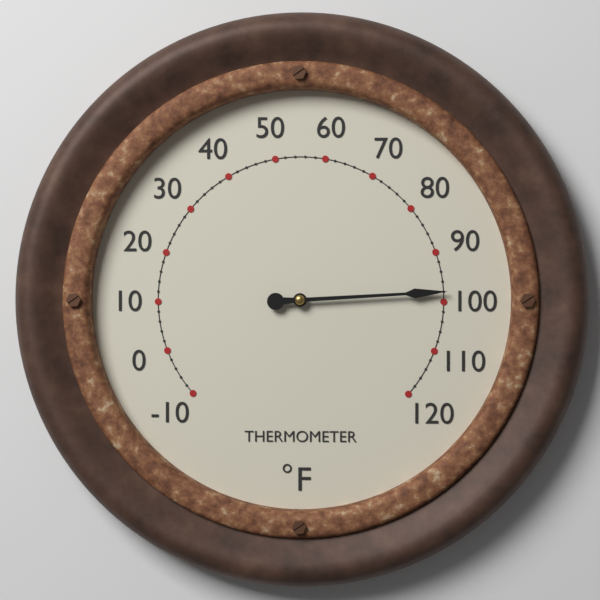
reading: 98 °F
